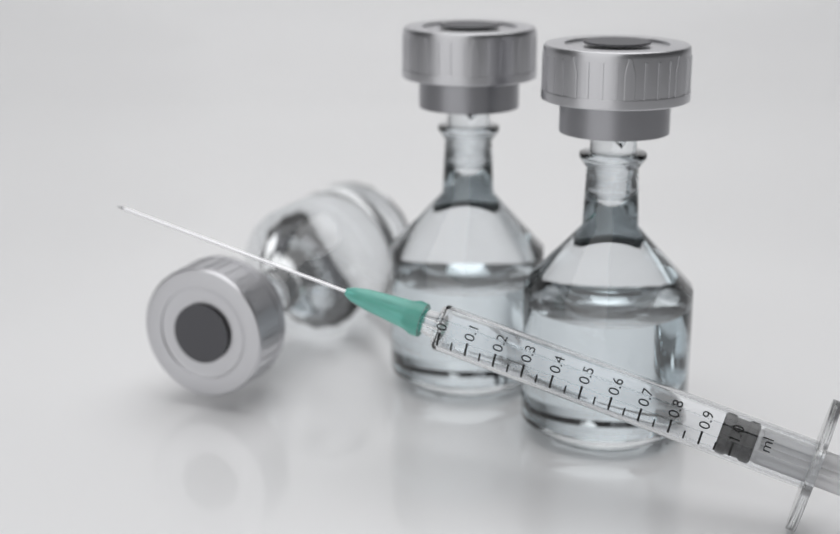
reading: 0.95 ml
